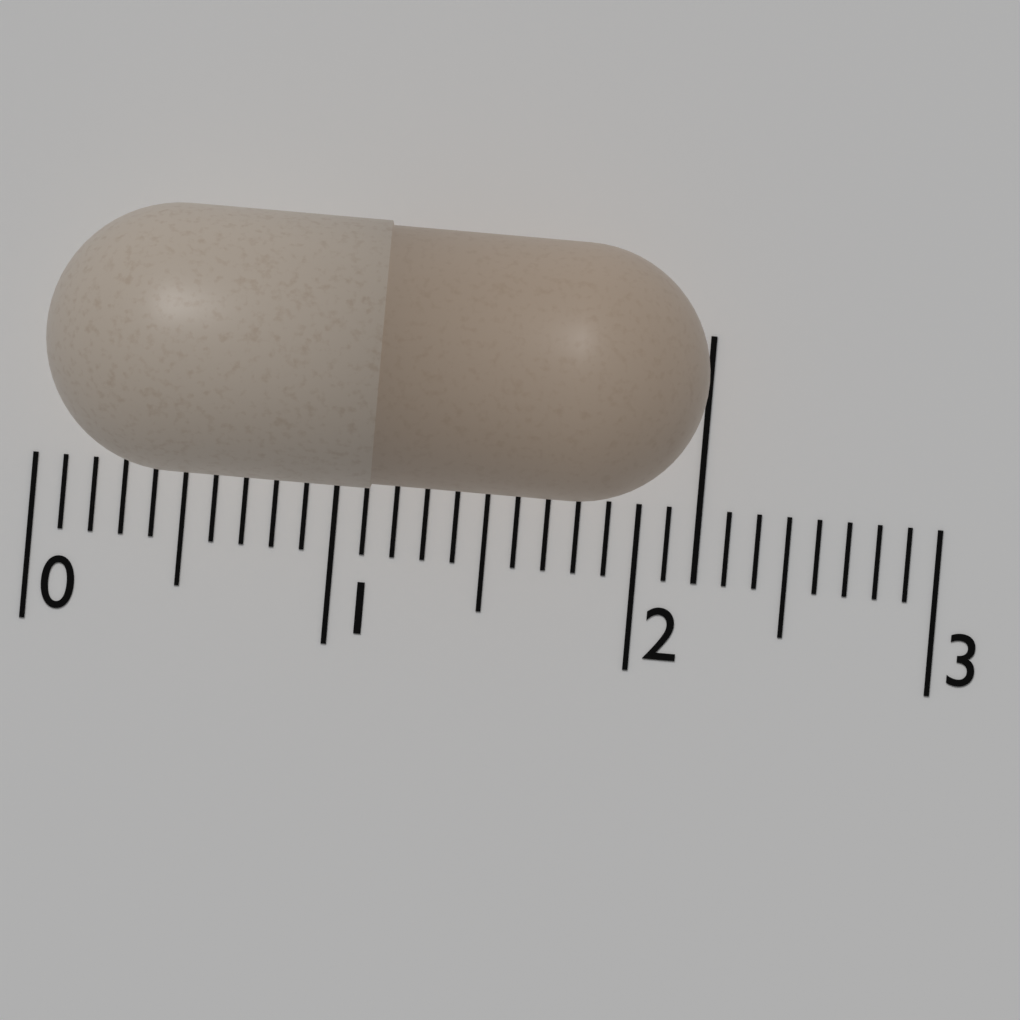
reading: 2.2 (no unit)
